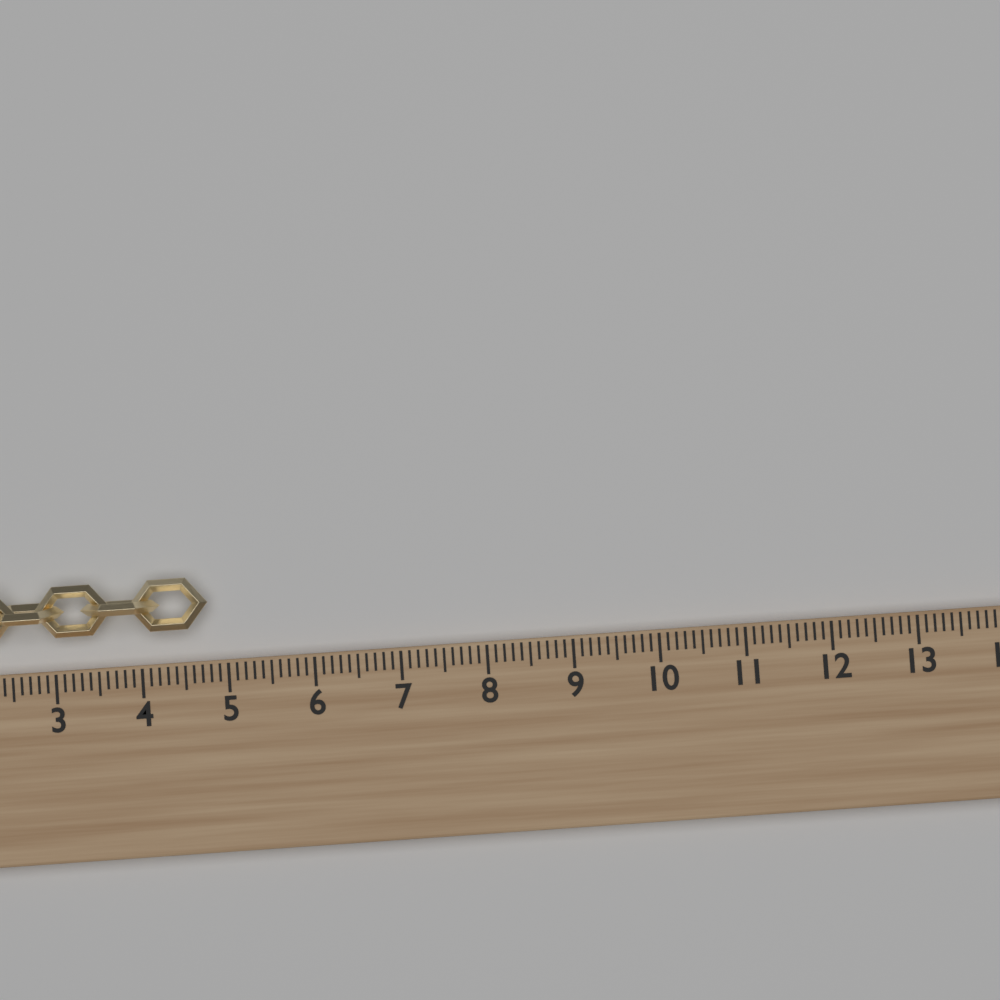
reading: 4.8 (no unit)
